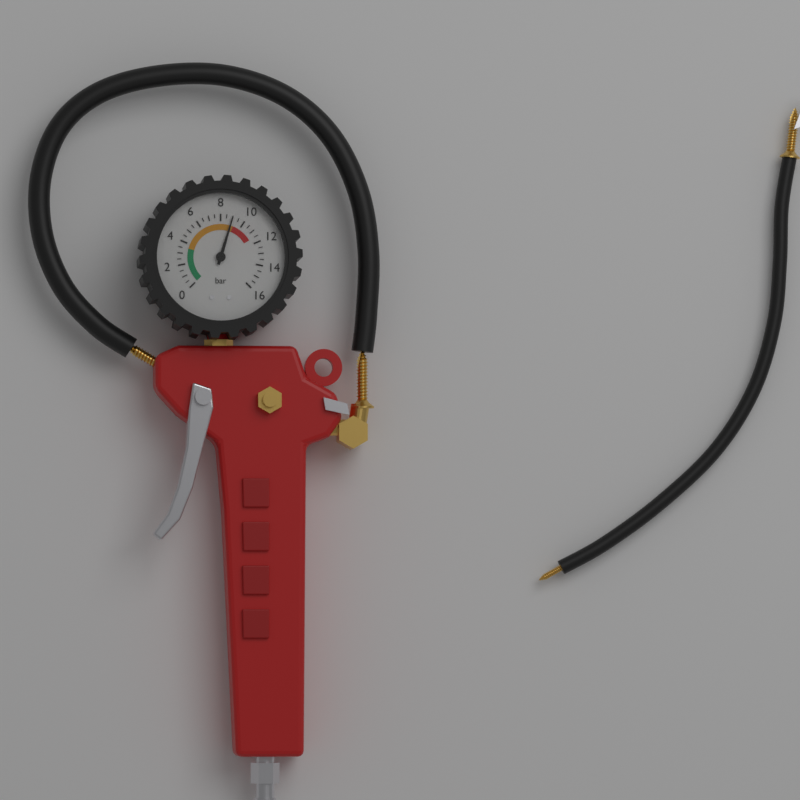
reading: 9.0 bar
